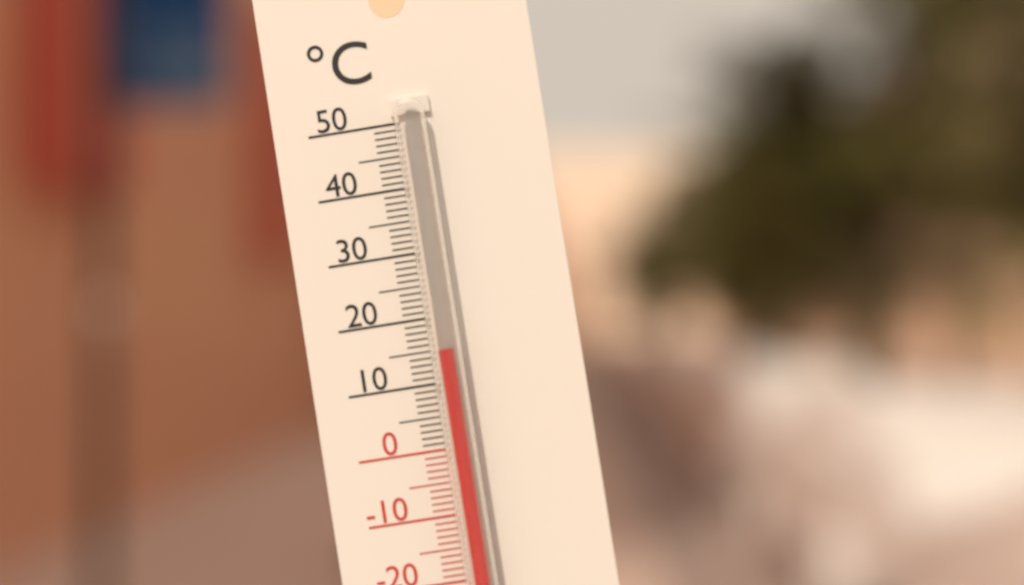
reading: 15 °C
